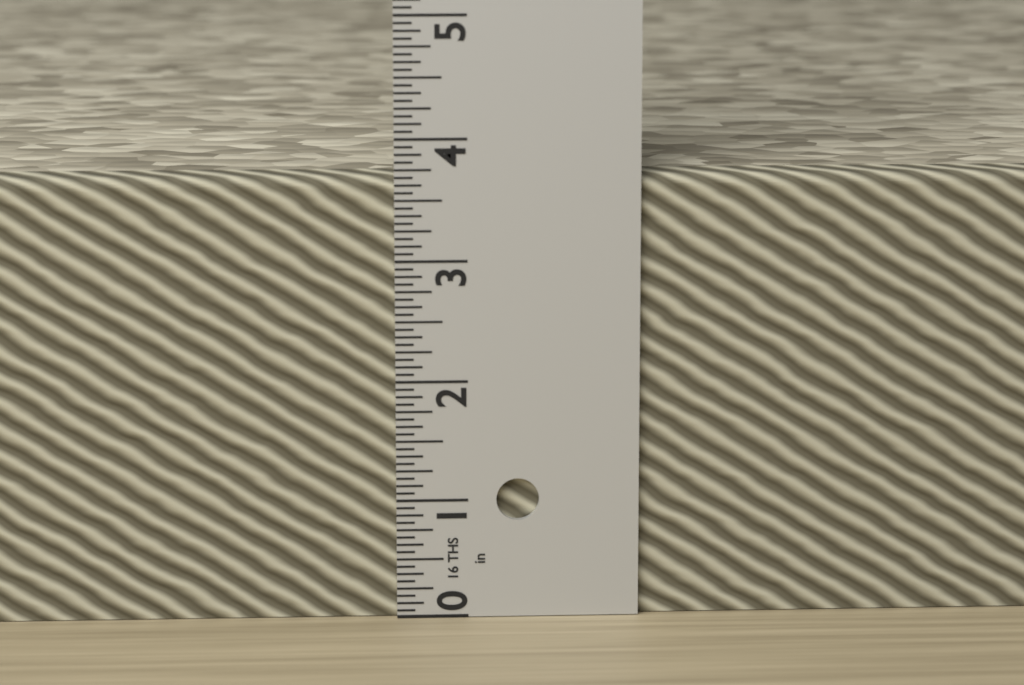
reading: 3.6875 in
